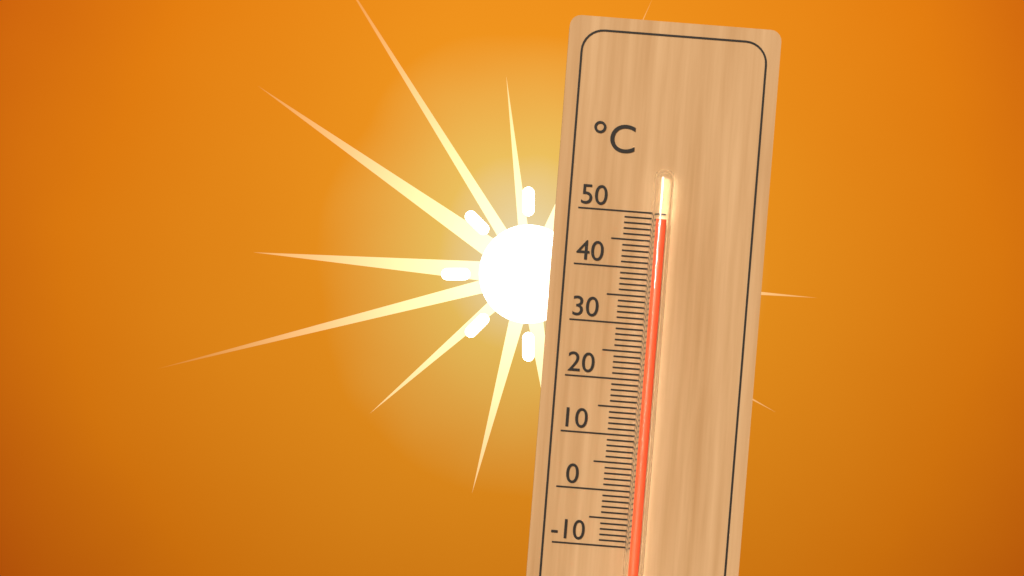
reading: 49 °C
